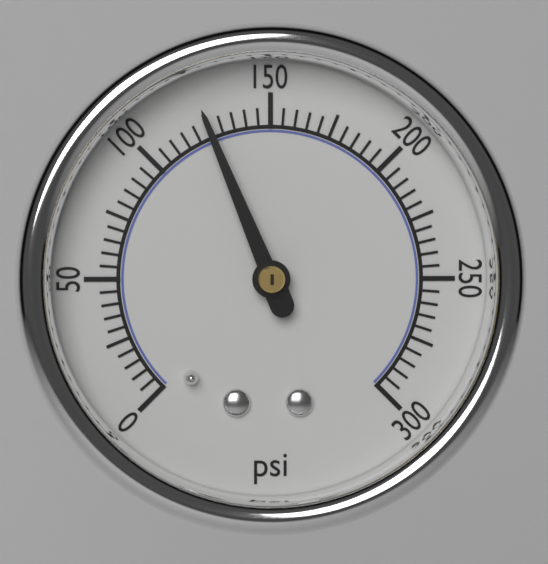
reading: 125 psi
